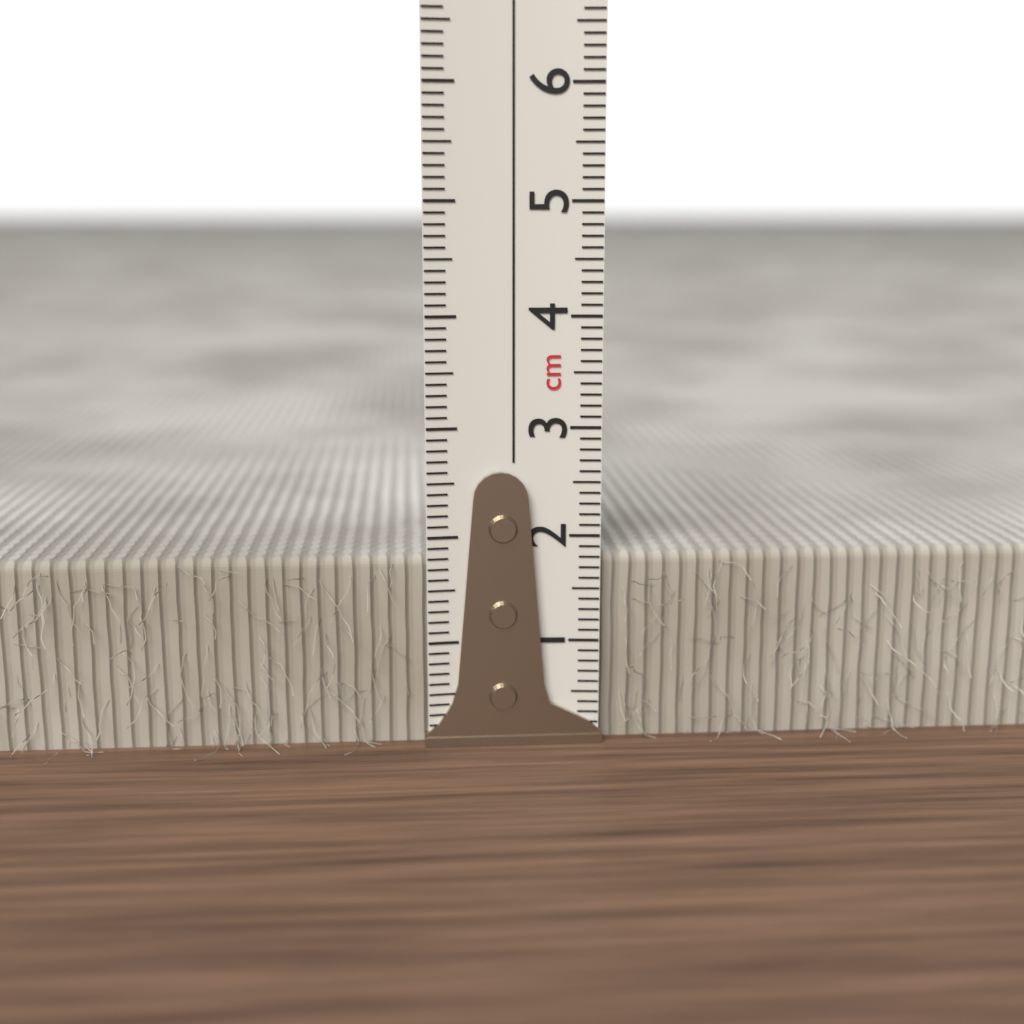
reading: 1.8 cm
